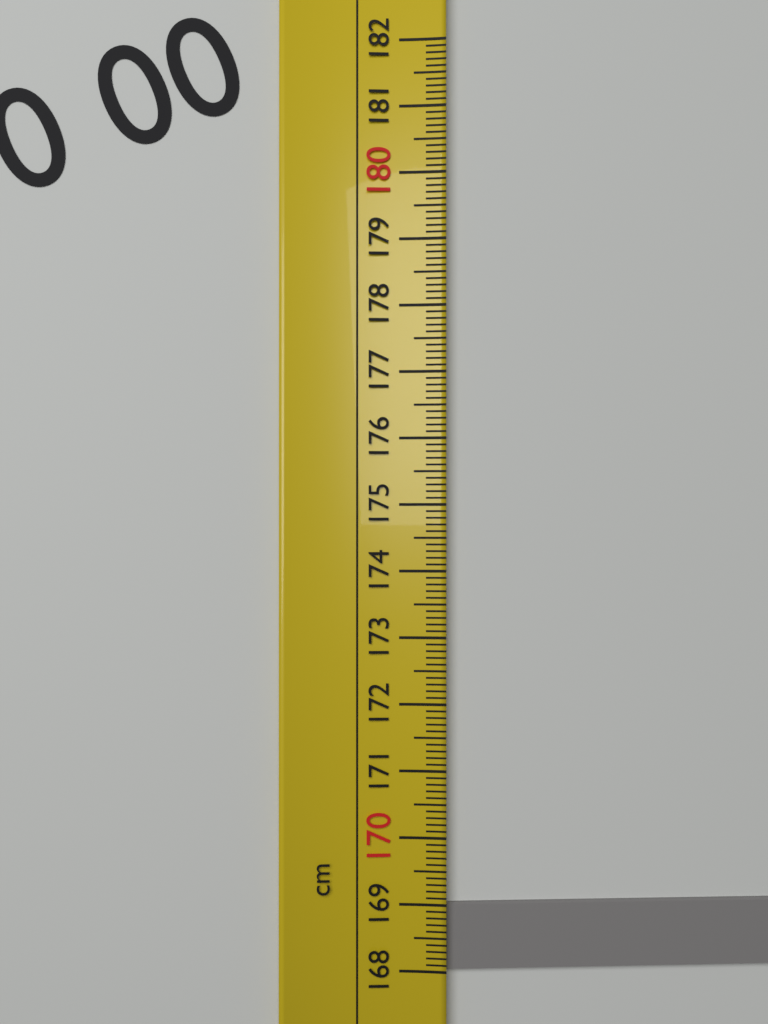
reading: 169.0 cm
